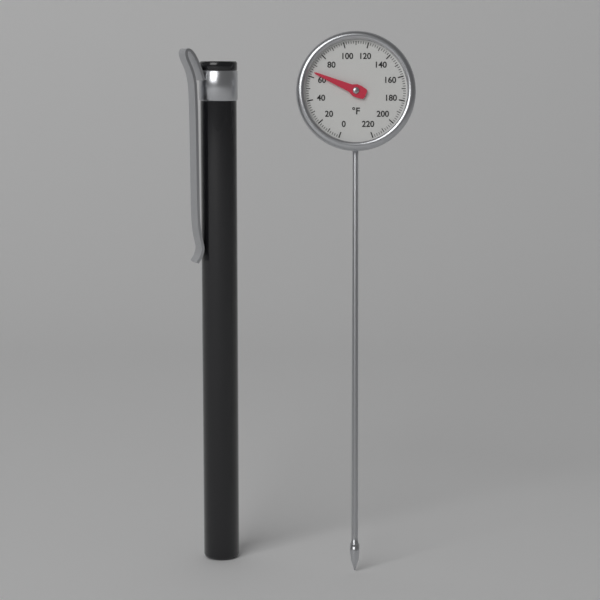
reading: 64 °F
